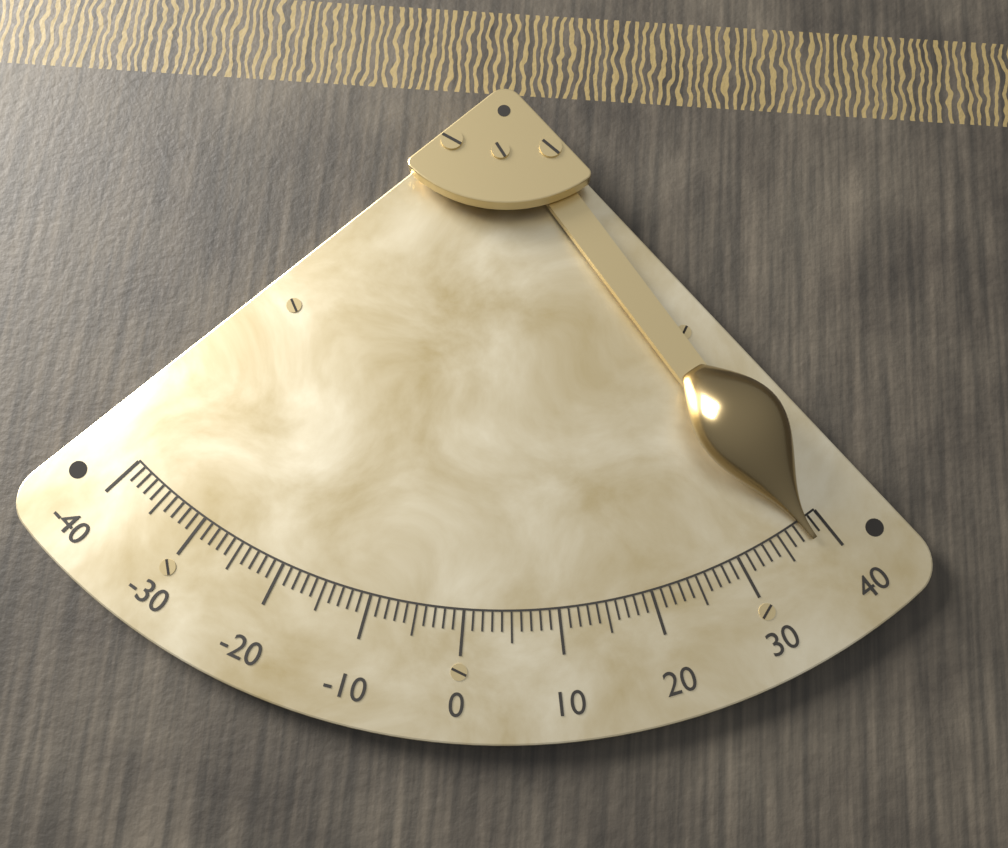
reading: 38 (no unit)
